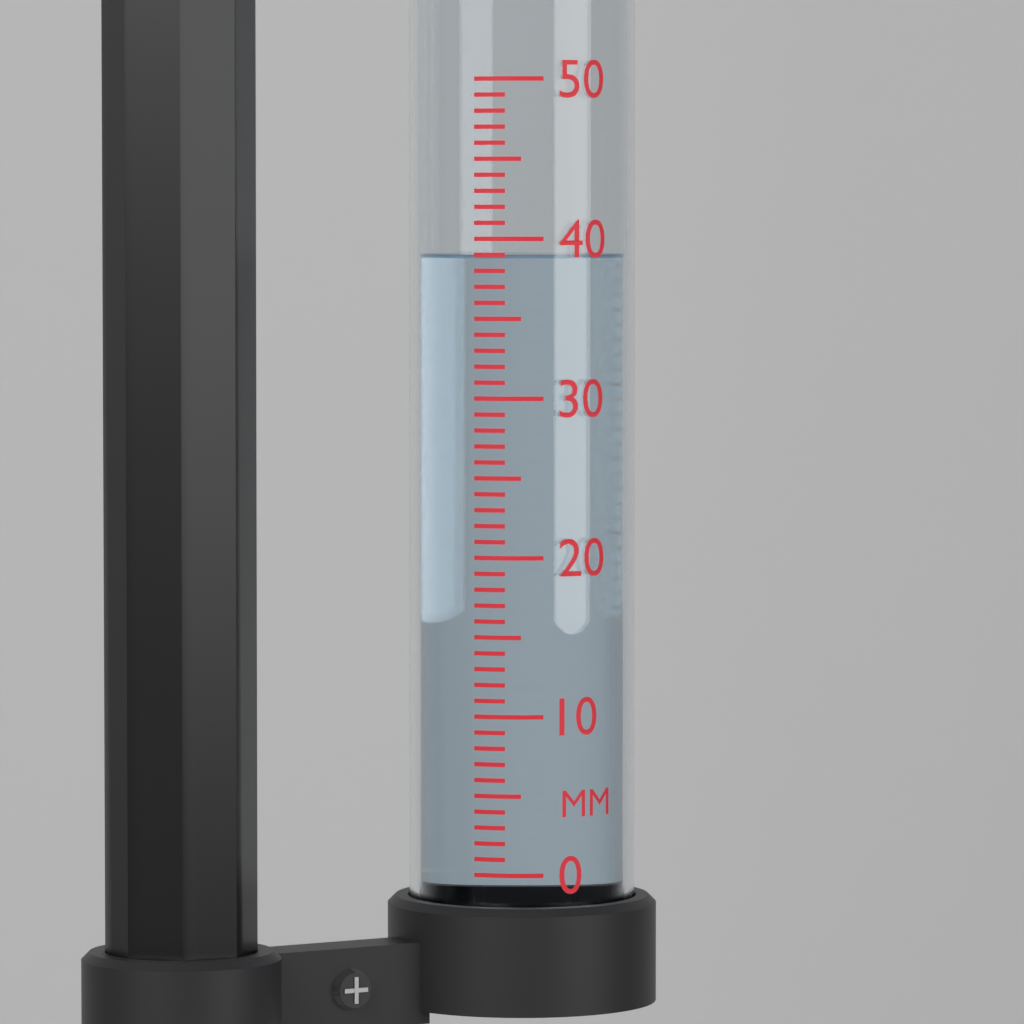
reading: 39 mm
